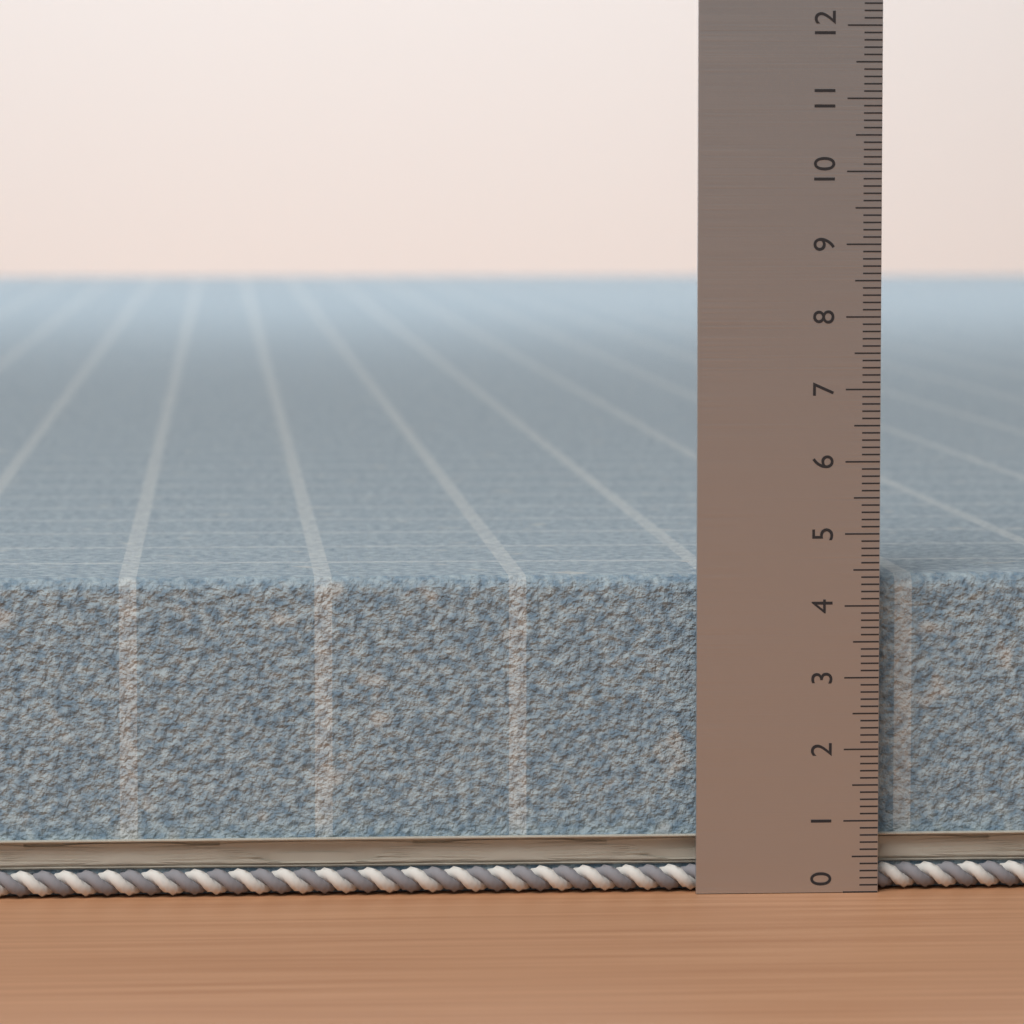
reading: 4.4 (no unit)
